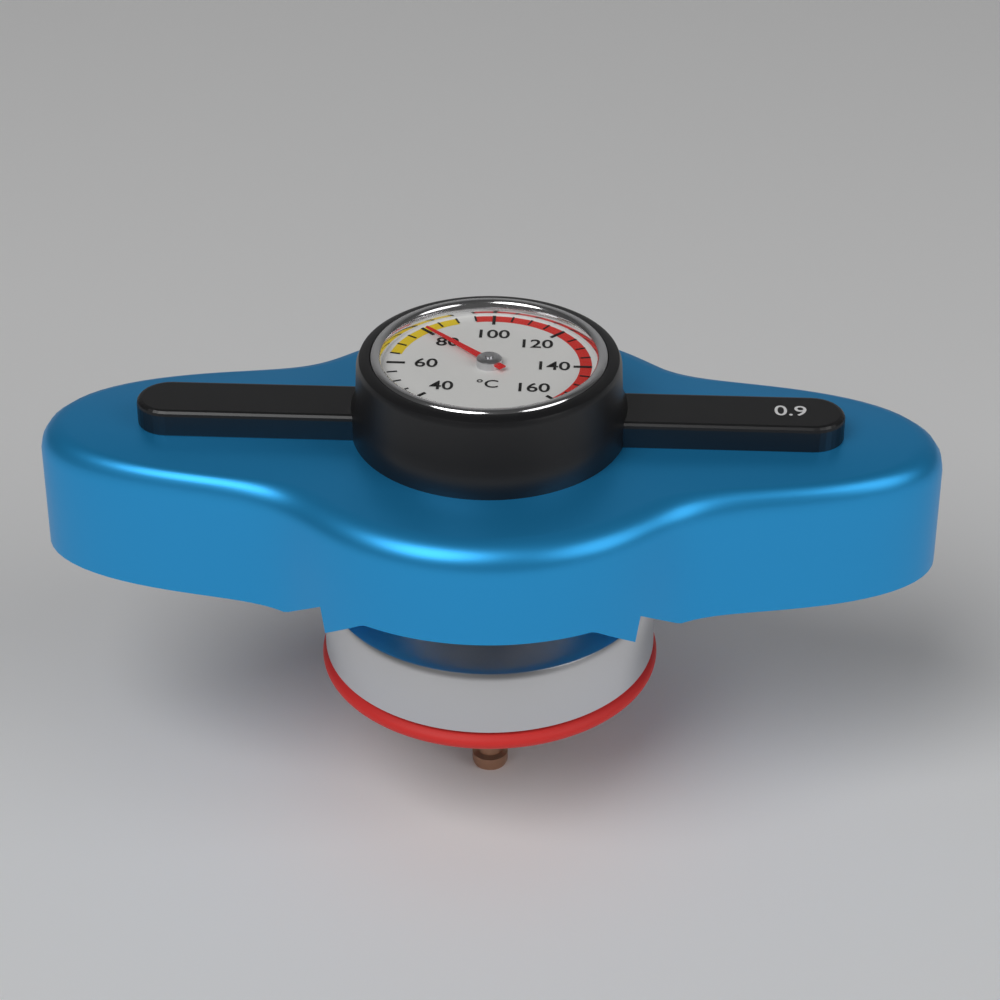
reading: 80 °C
